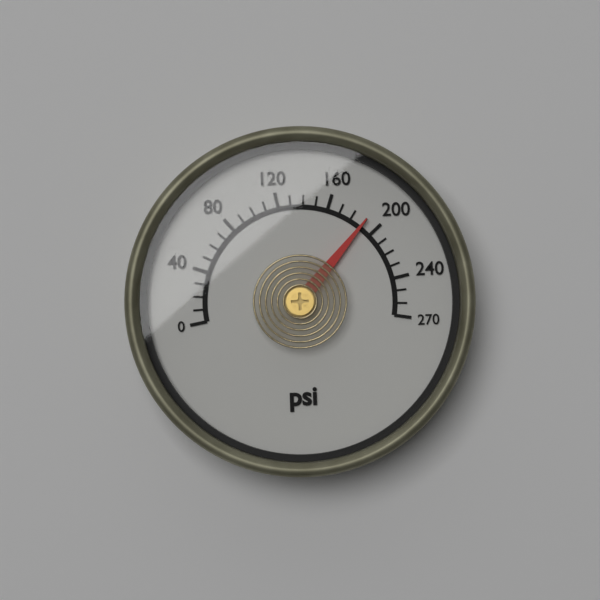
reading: 190 psi
